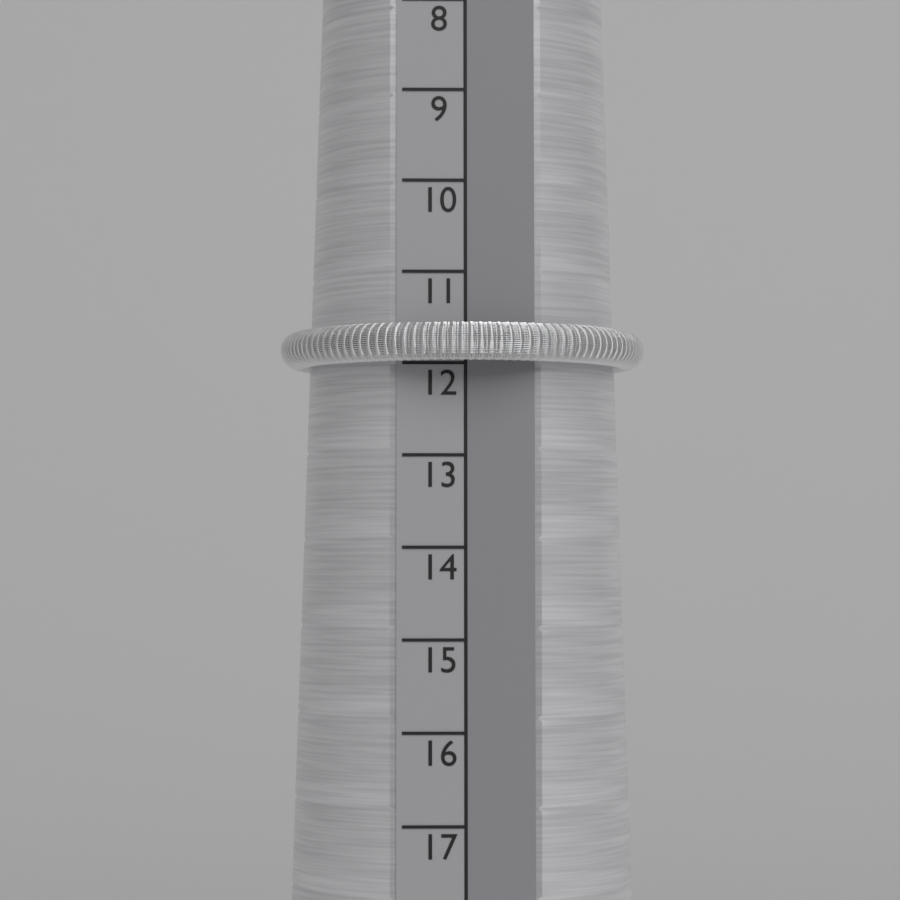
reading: 12 (no unit)
